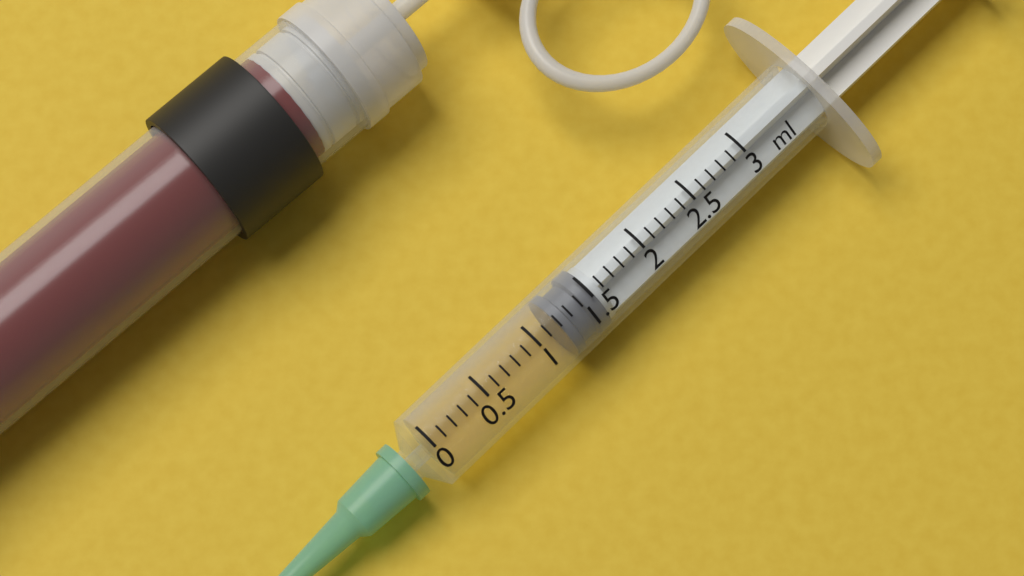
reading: 1.2 ml
